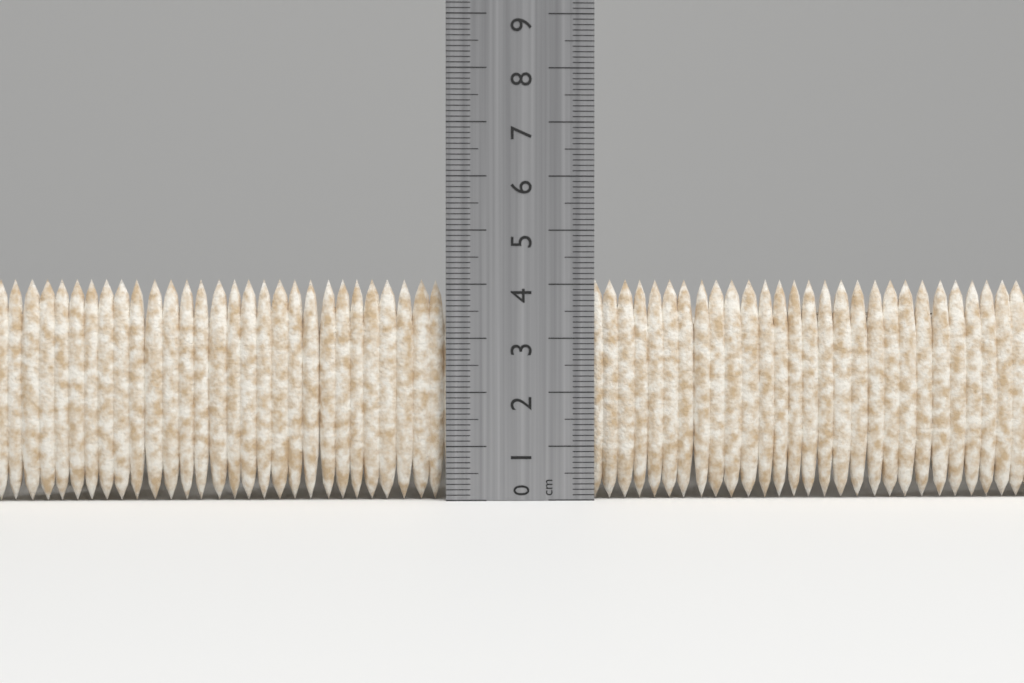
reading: 4.1 cm
